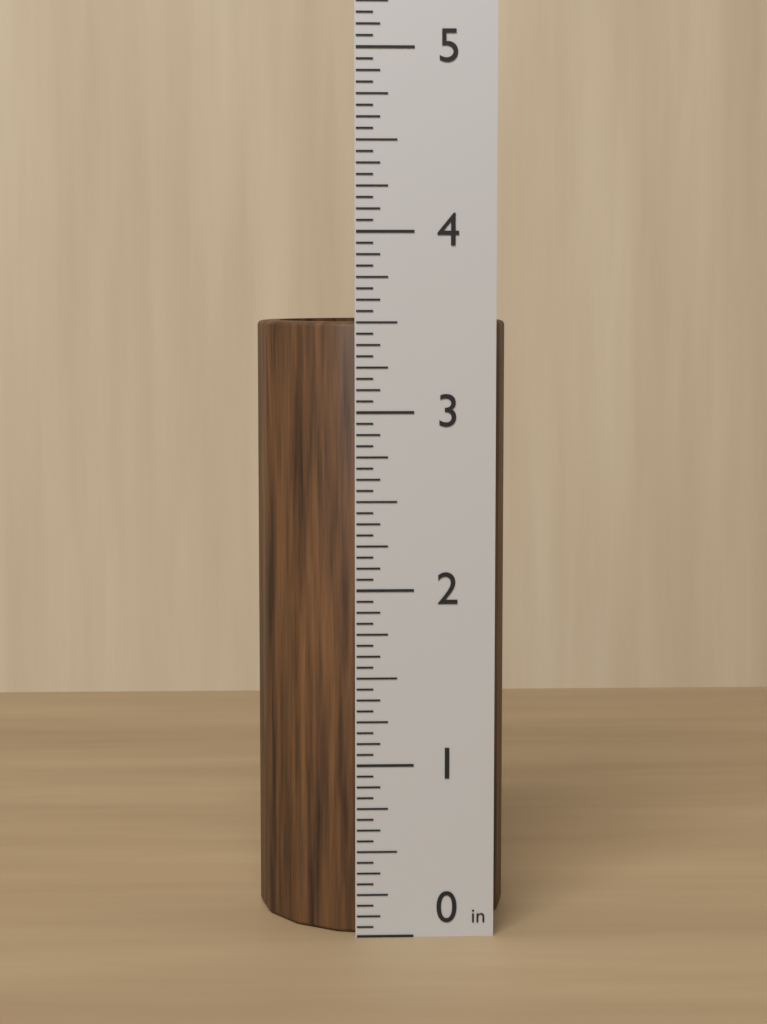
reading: 3.5000 in
